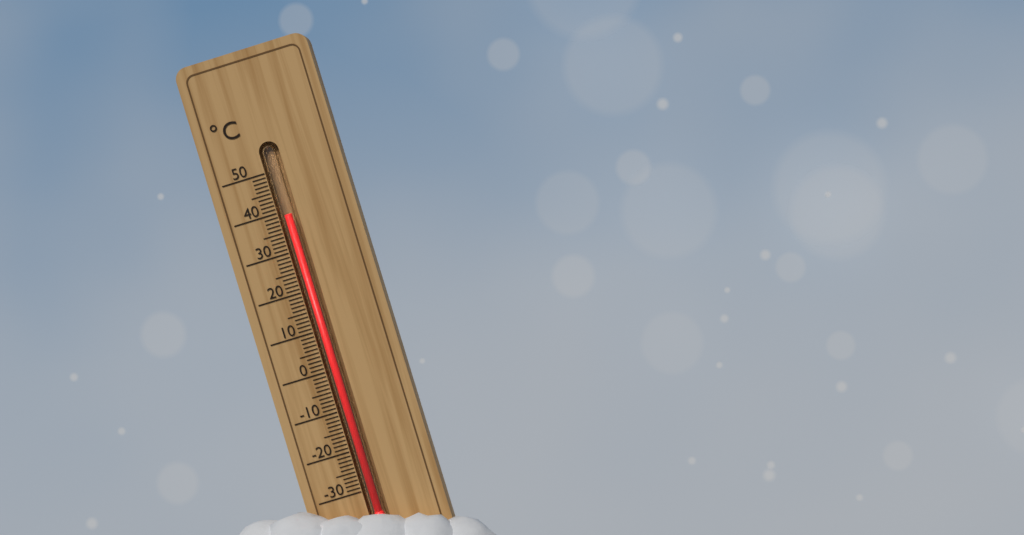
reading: 39 °C
